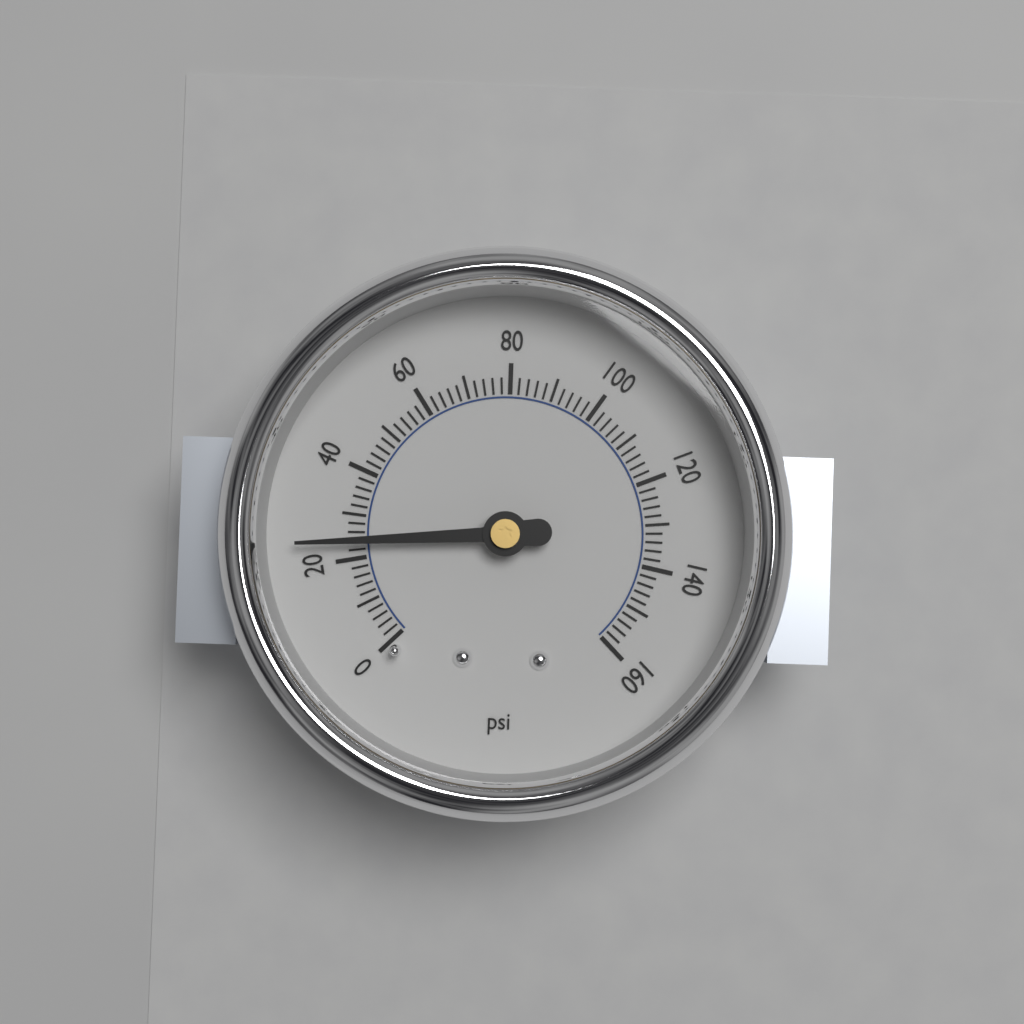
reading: 24 psi
